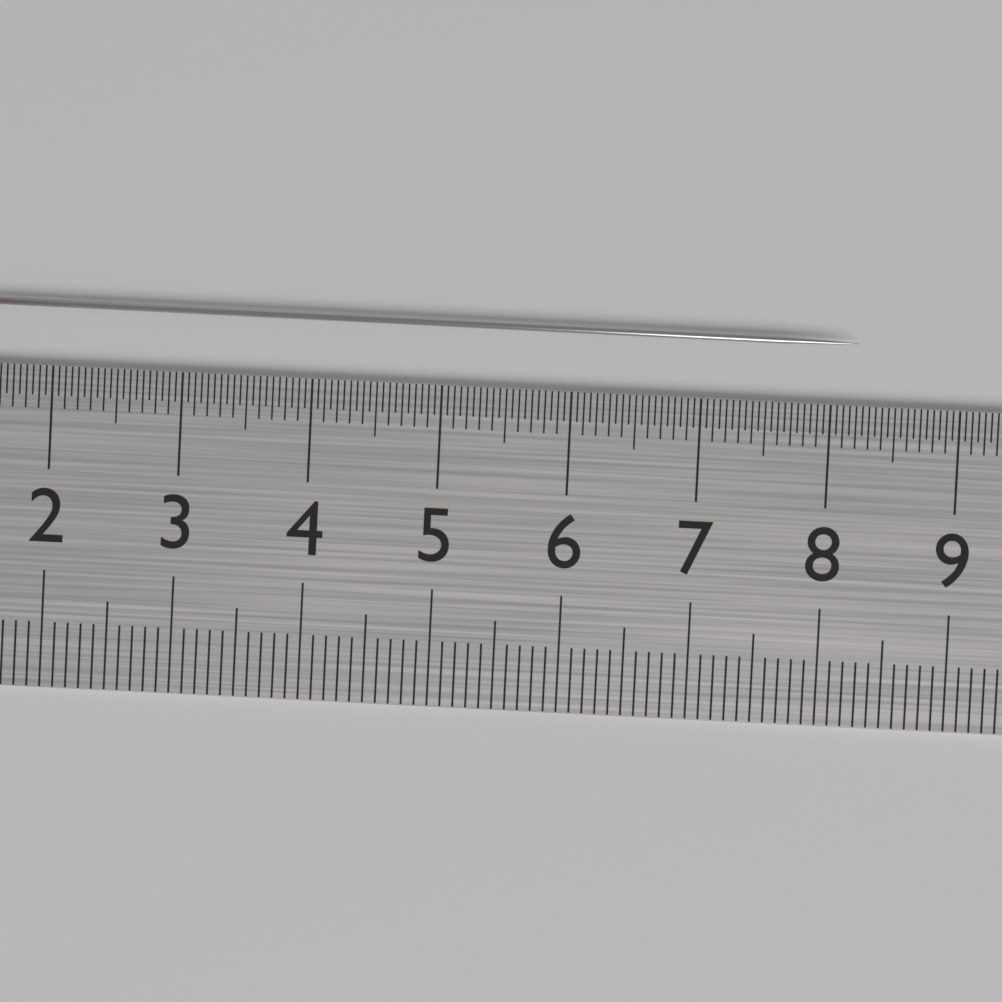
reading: 8.20 cm
